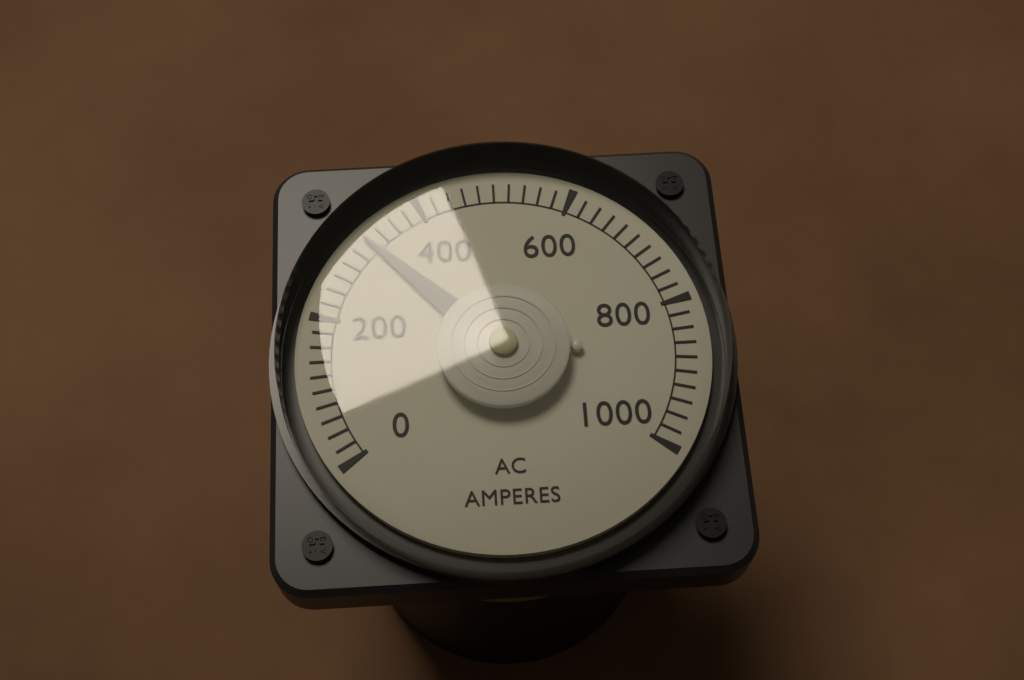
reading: 320 A
